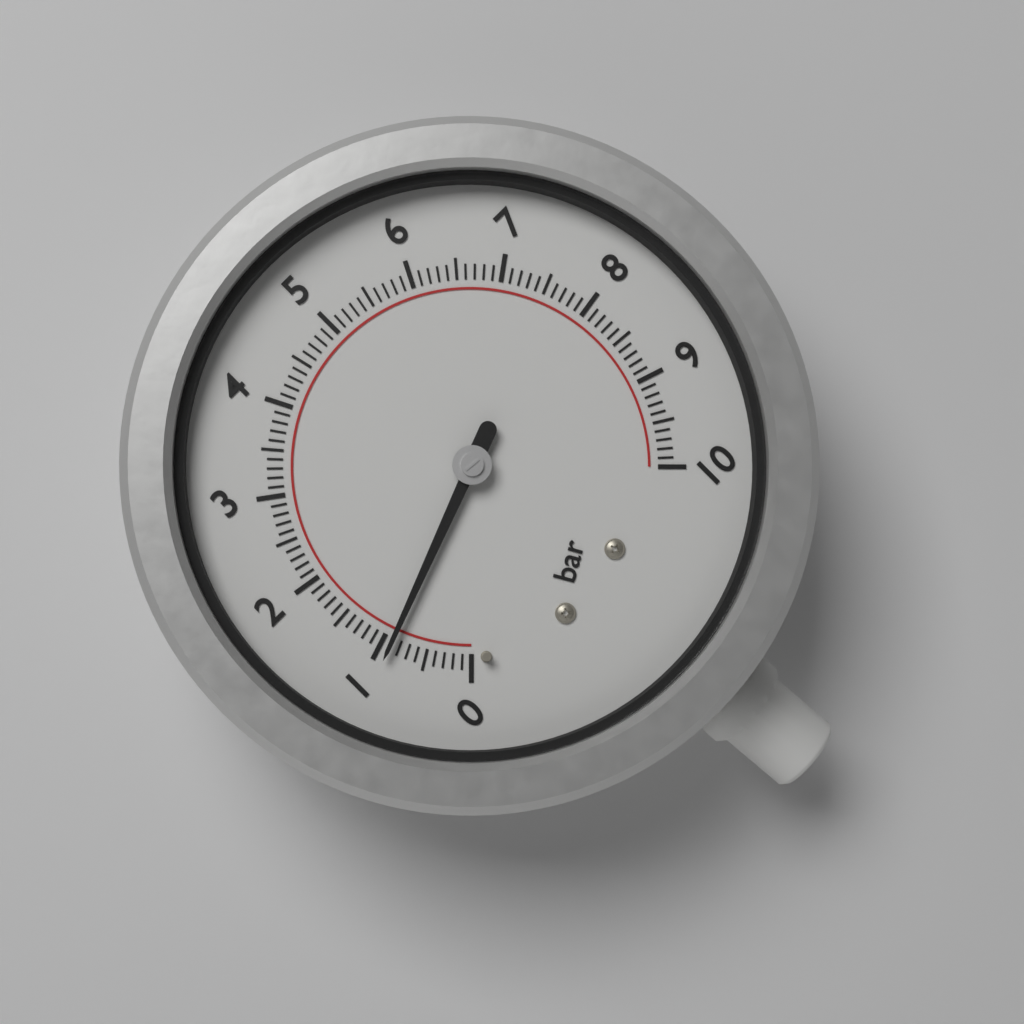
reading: 0.9 bar
